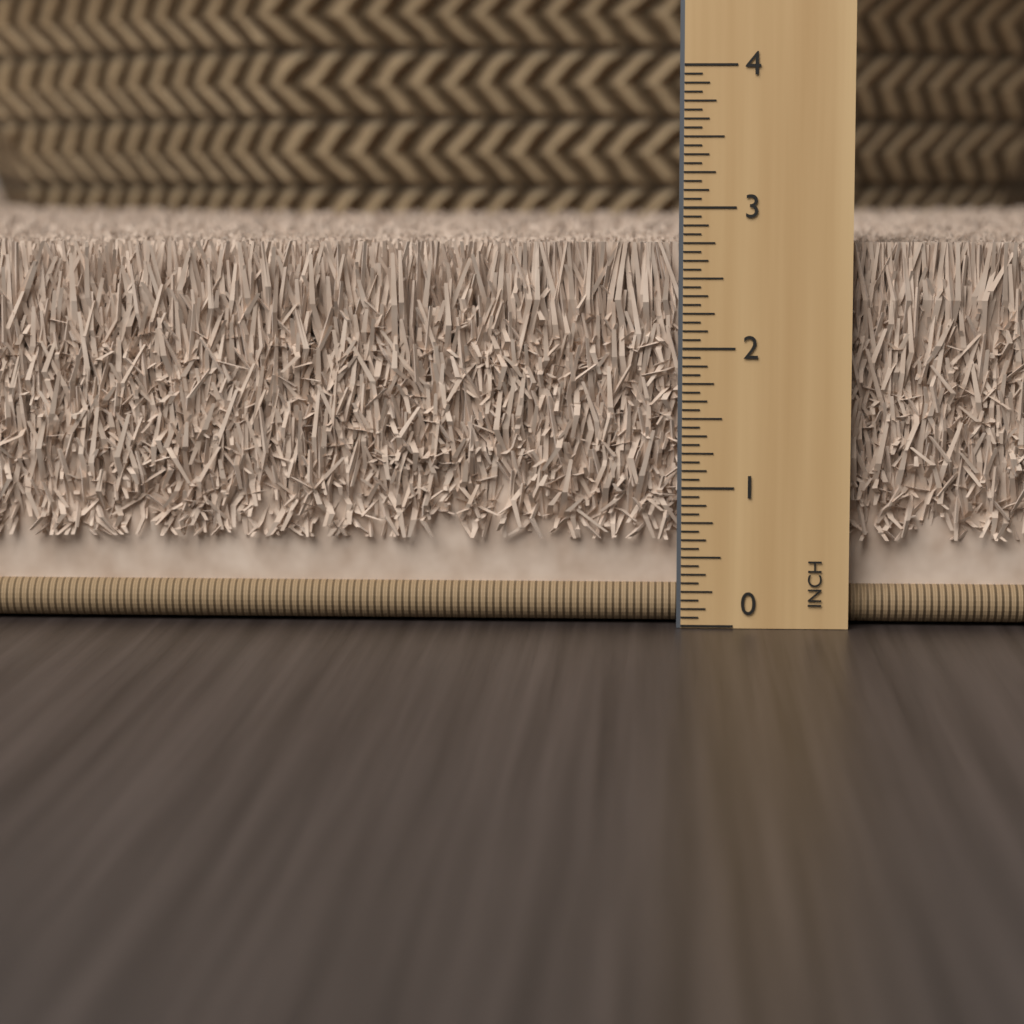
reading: 2.7500 in
